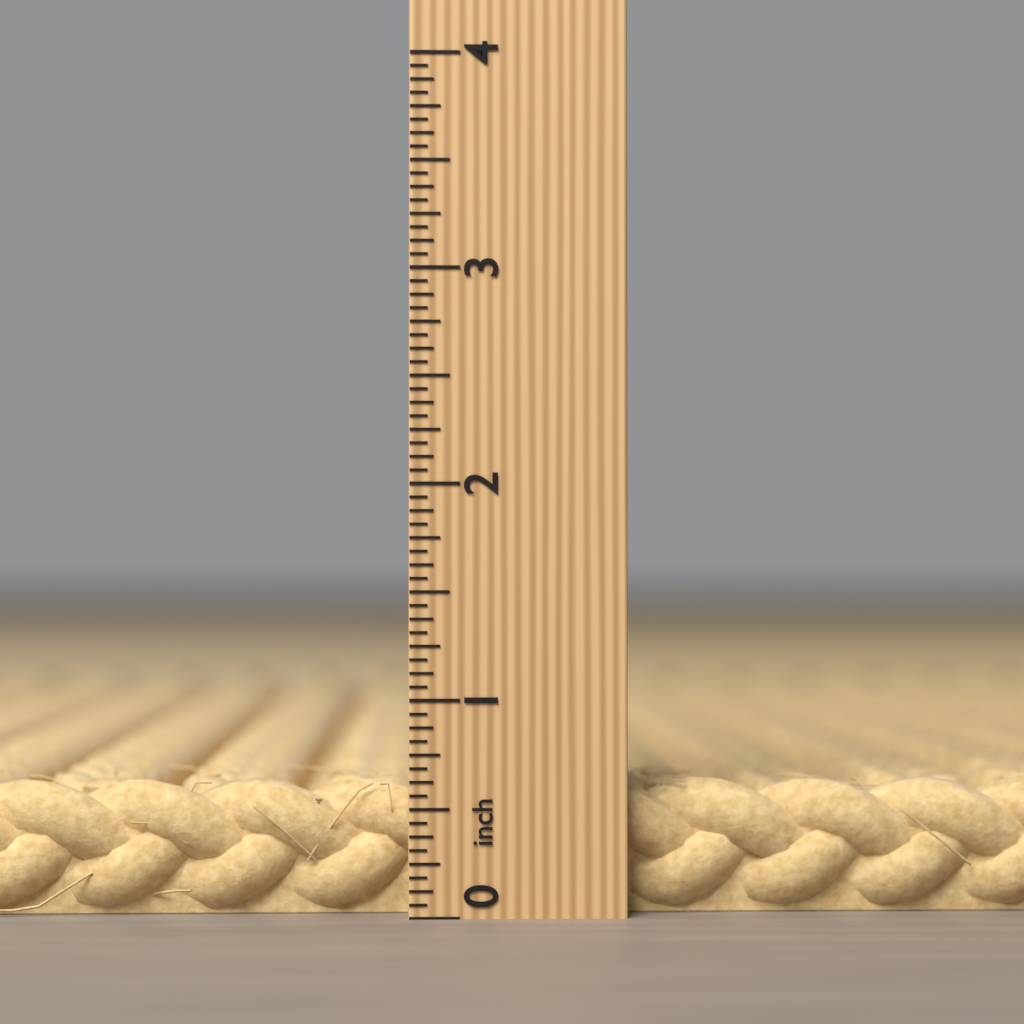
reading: 0.6250 inch
